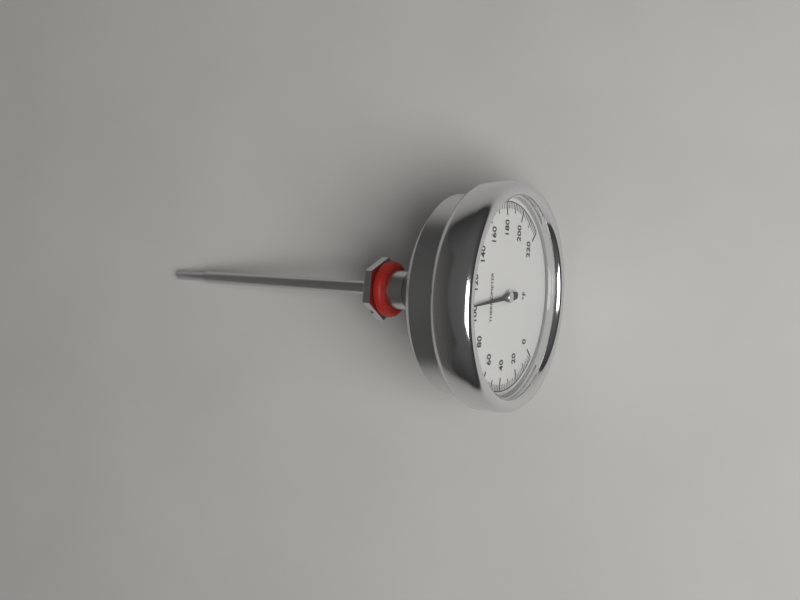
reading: 106 °F
